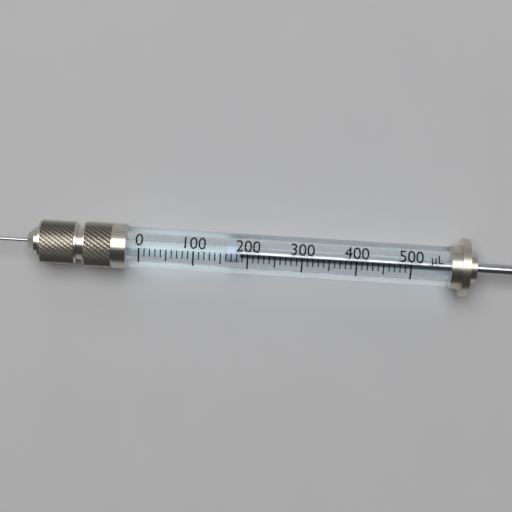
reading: 160 µL
